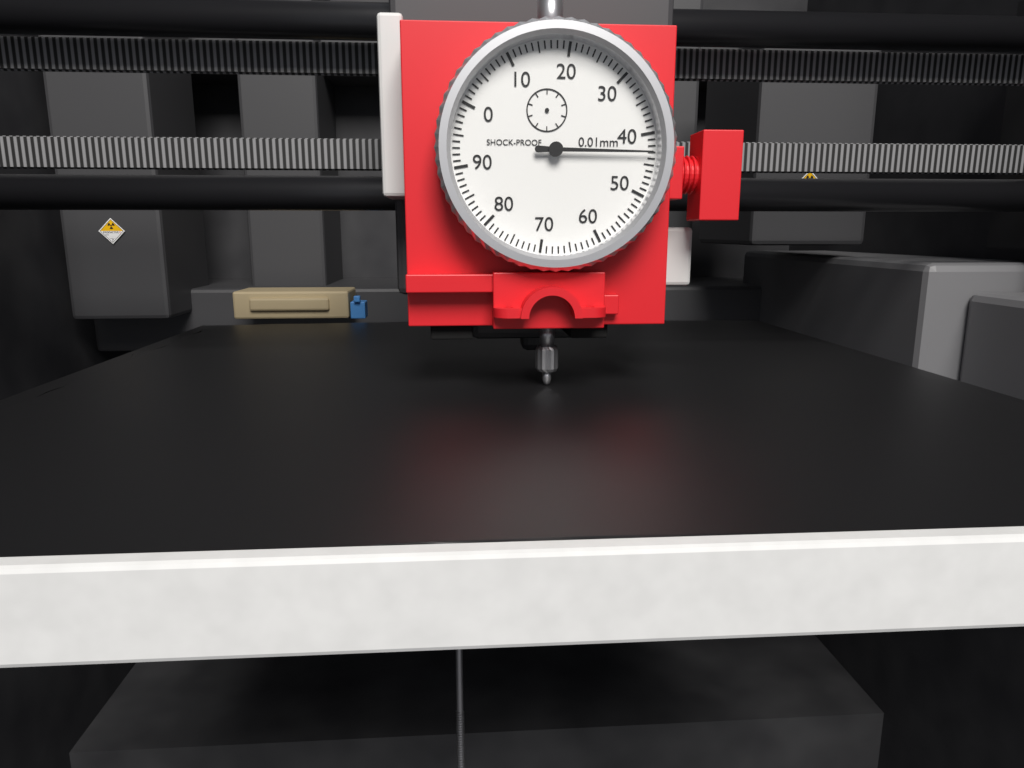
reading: 43 0.01mm
